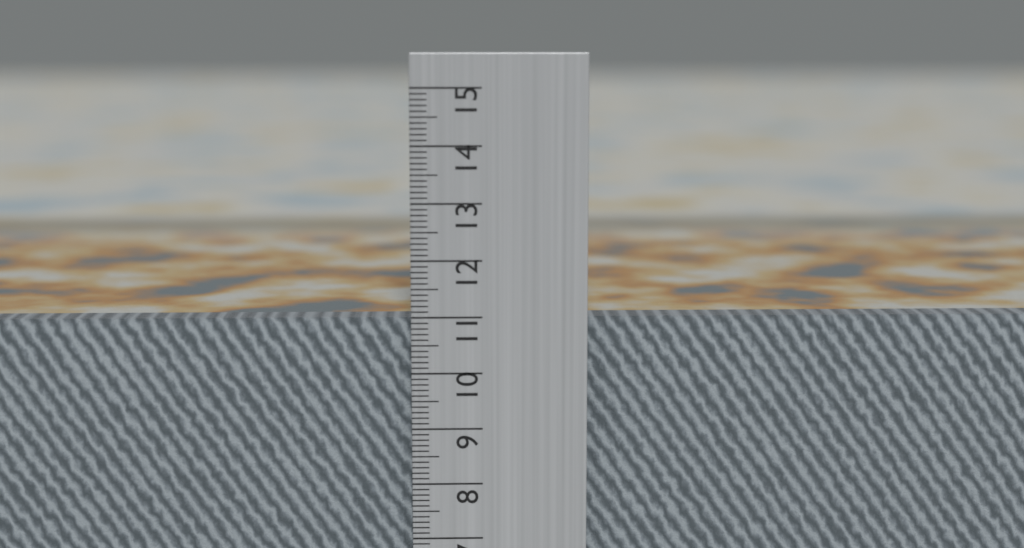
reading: 10.9 cm
